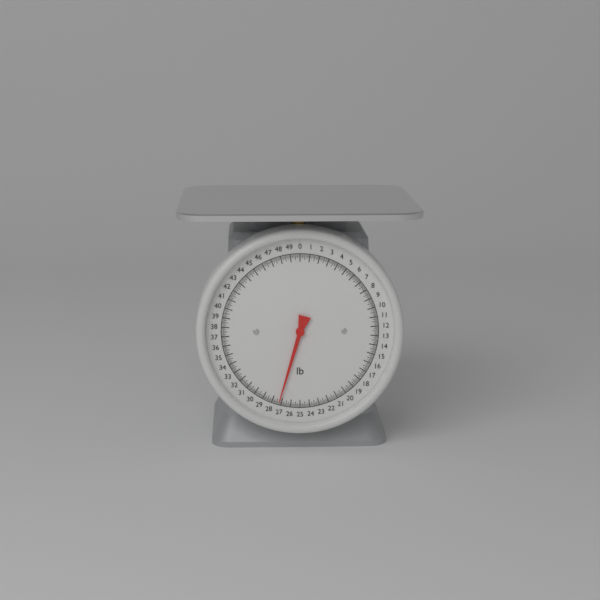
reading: 27.250 lb
